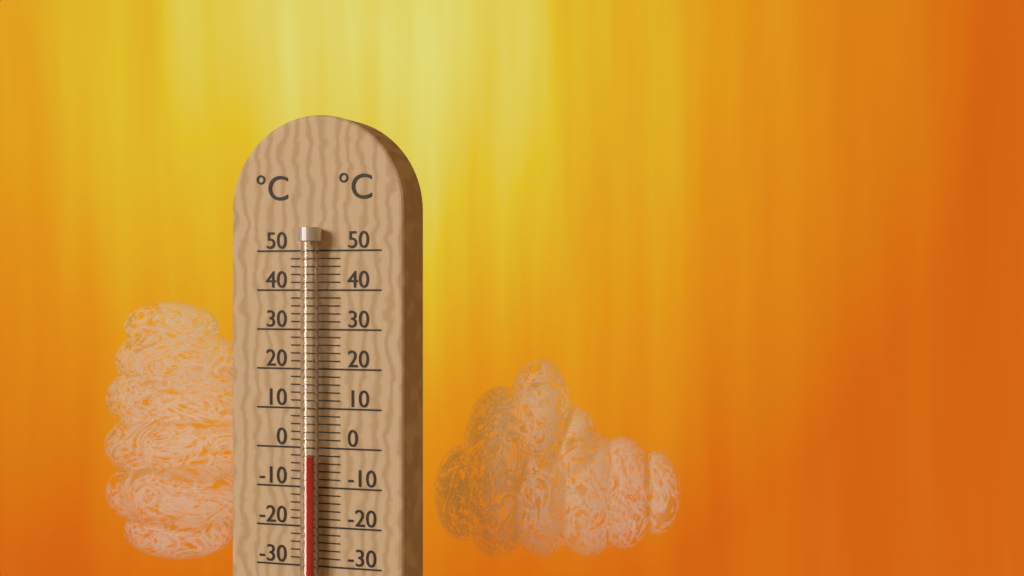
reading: -2 °C
